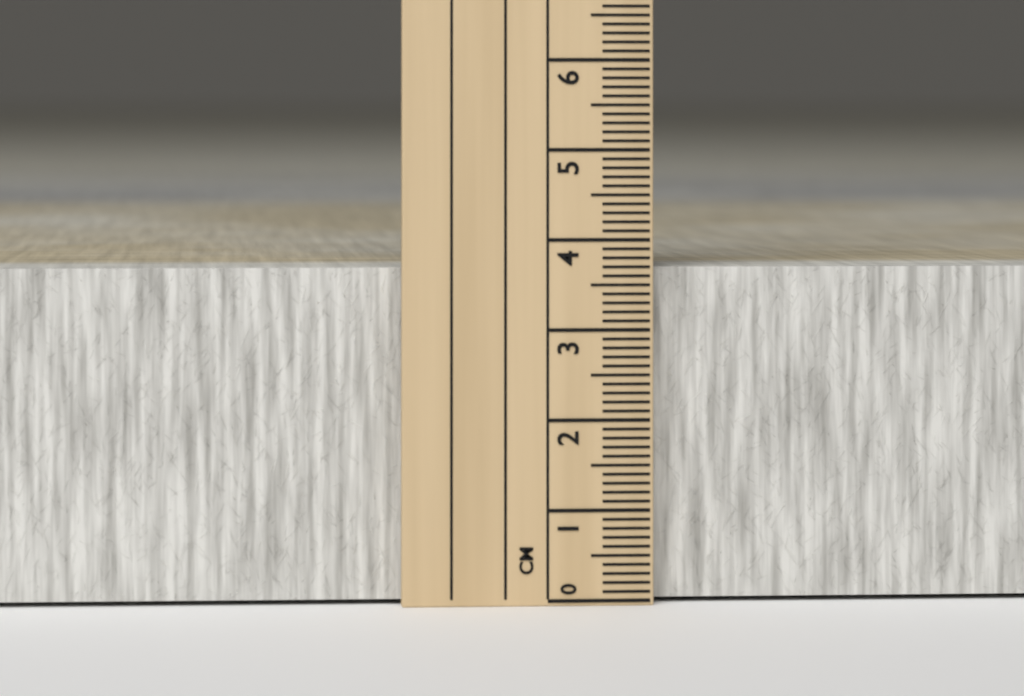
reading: 3.7 cm
